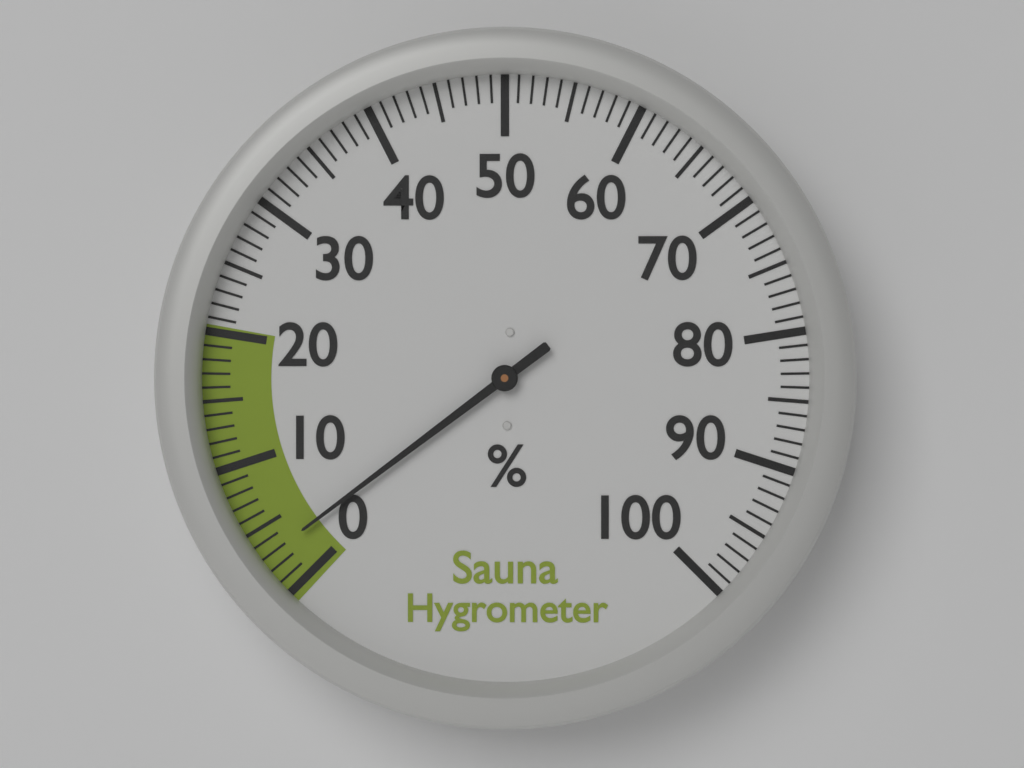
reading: 3 %
